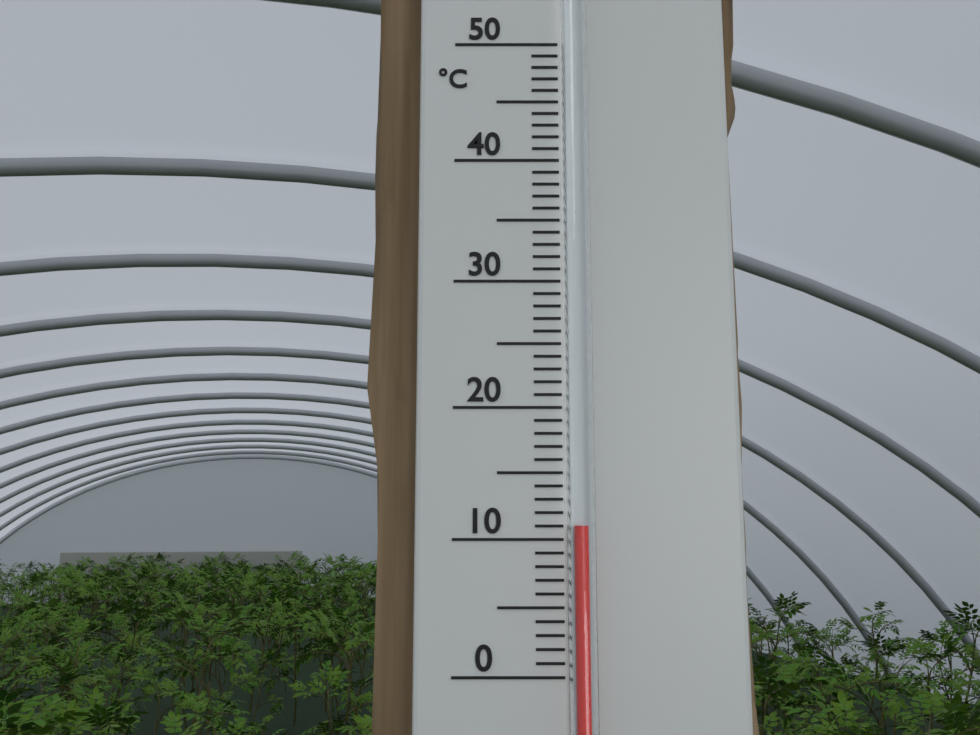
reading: 11 °C
